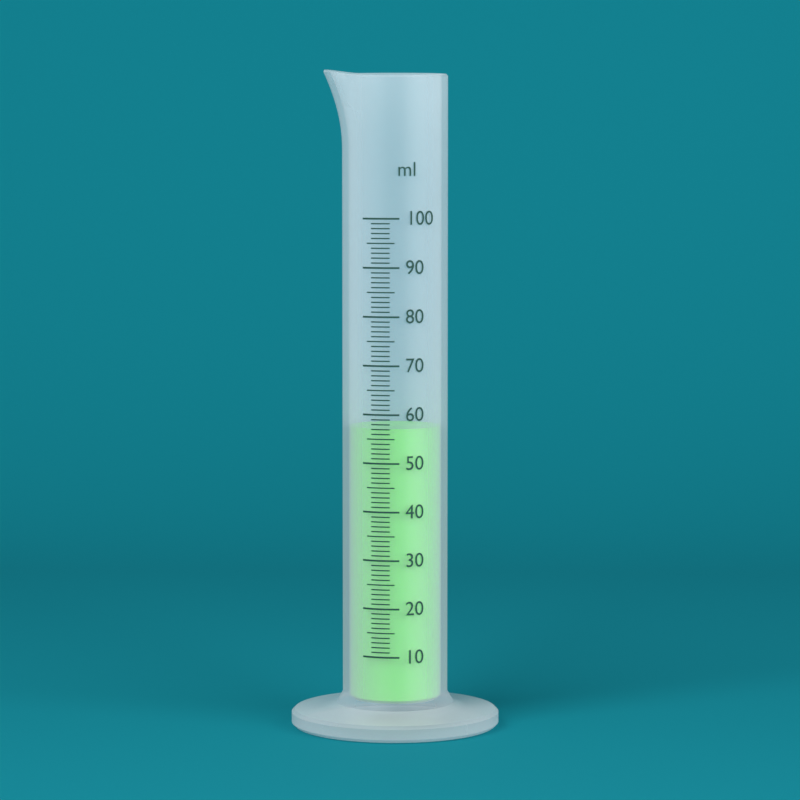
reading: 57 ml
